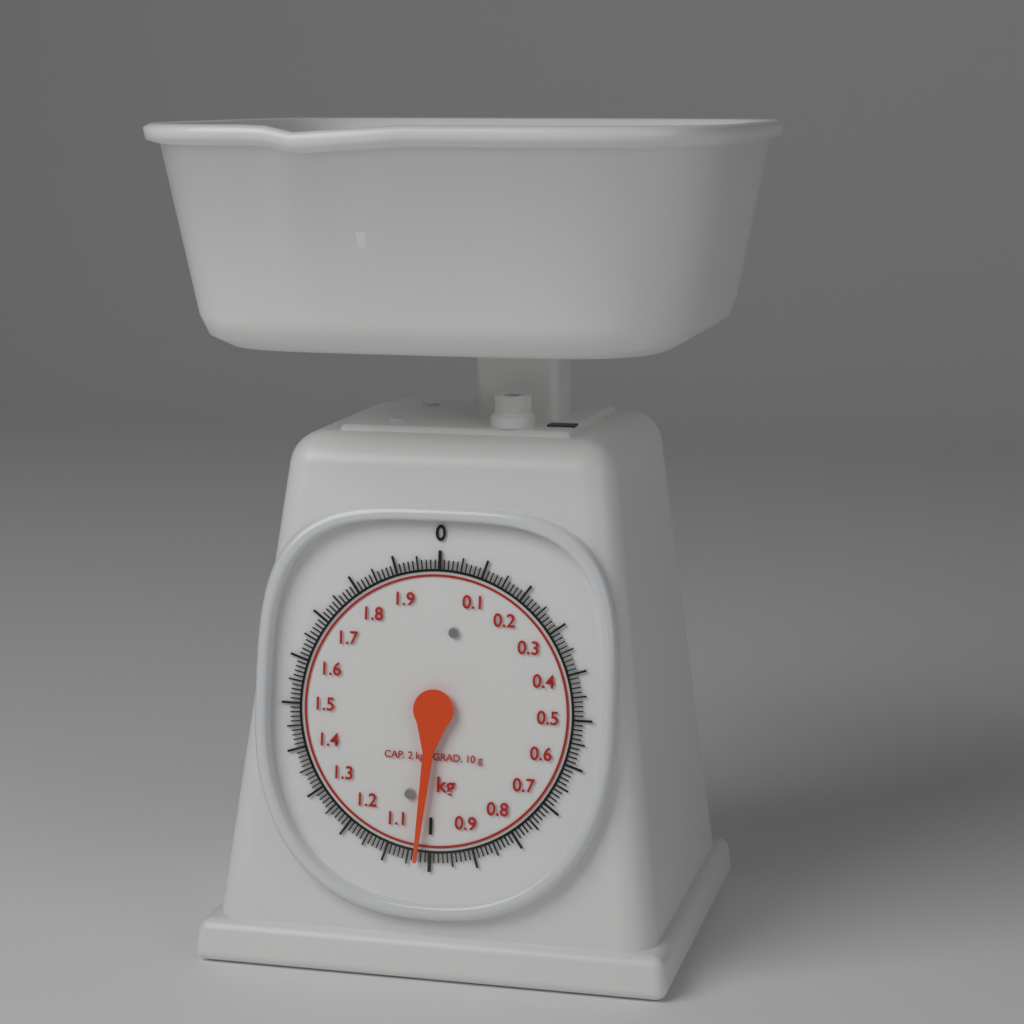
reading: 1.03 kg
